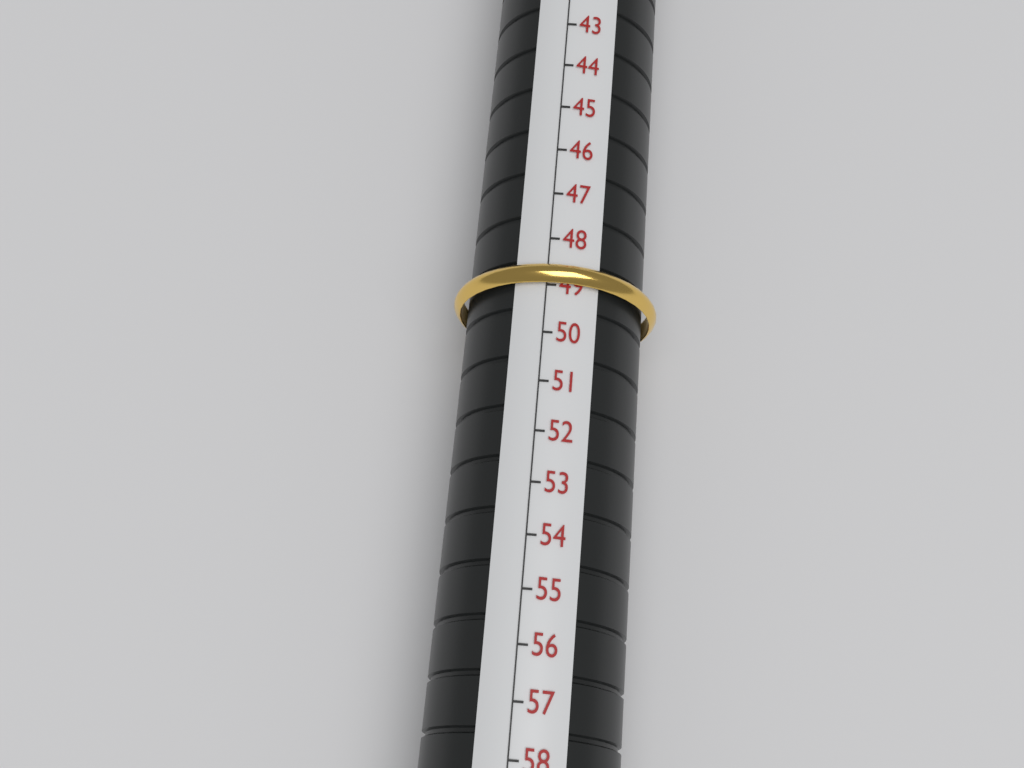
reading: 49 (no unit)
